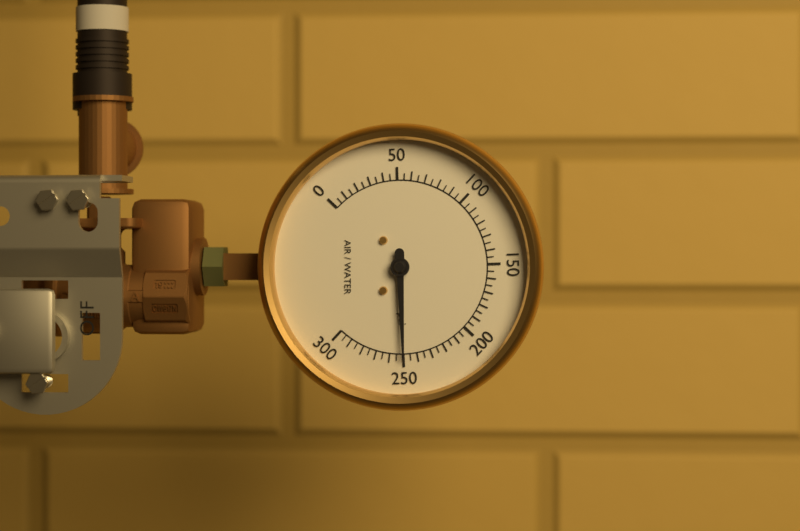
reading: 250 psi
